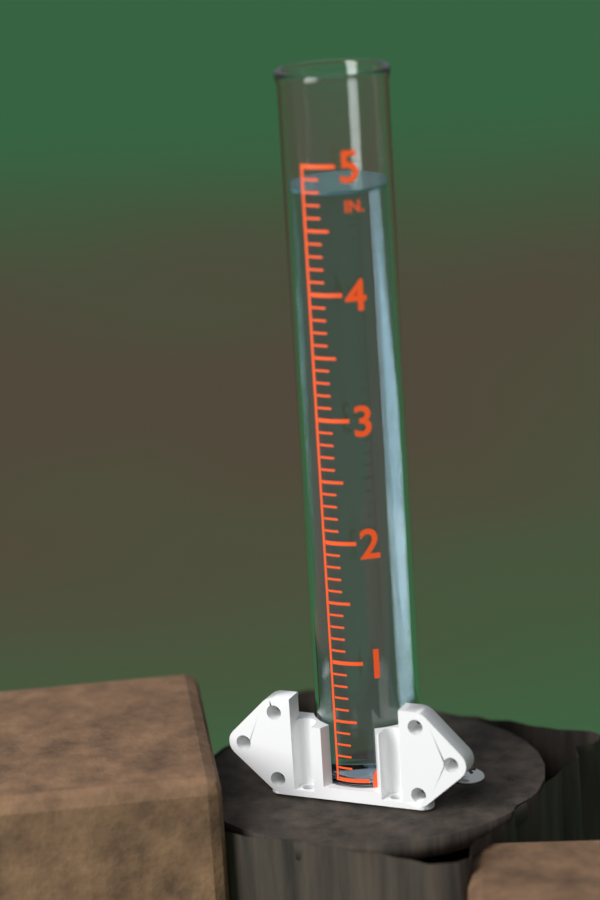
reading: 4.8 in
